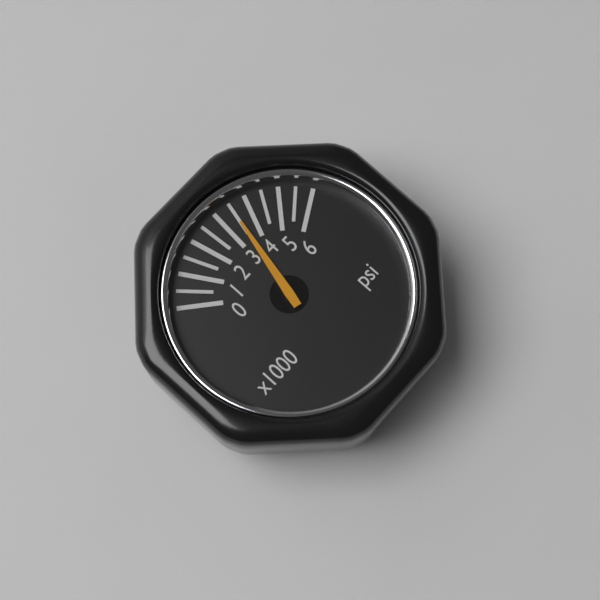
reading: 3500 psi
